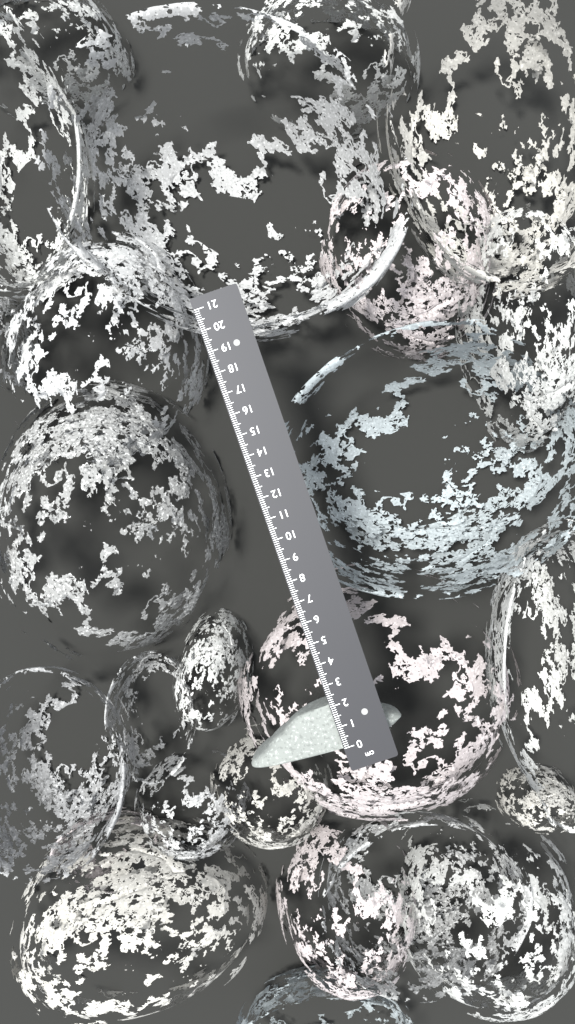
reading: 2.1 cm
